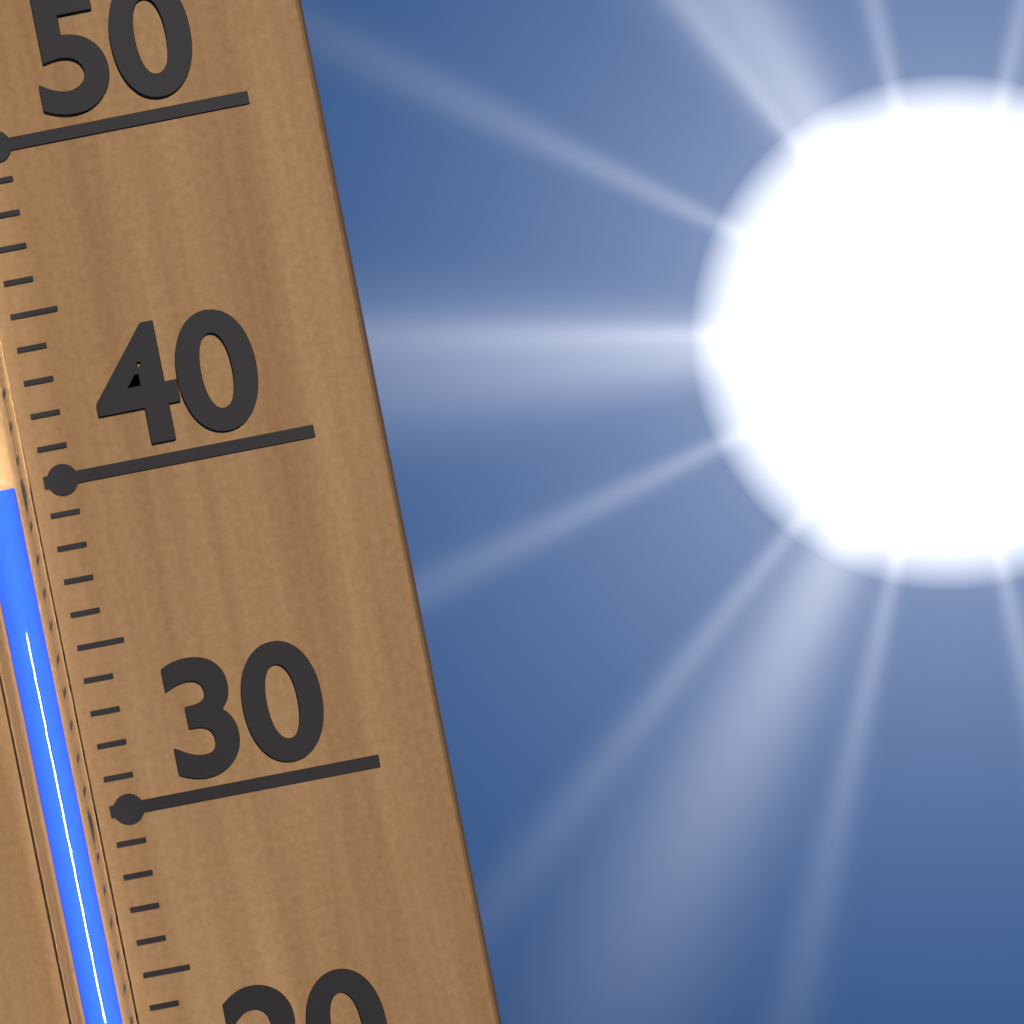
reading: 40 (no unit)
